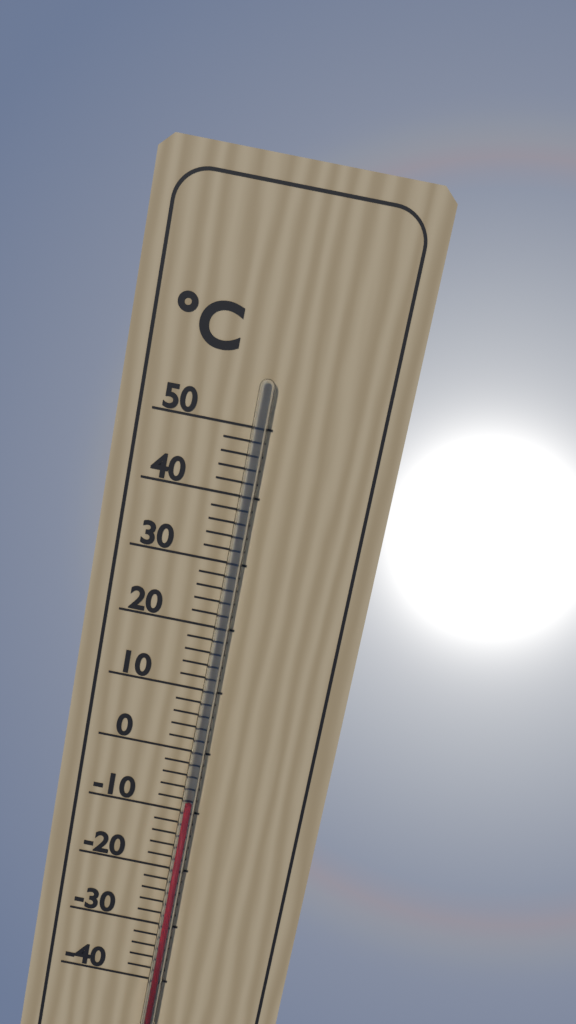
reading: -8 °C
